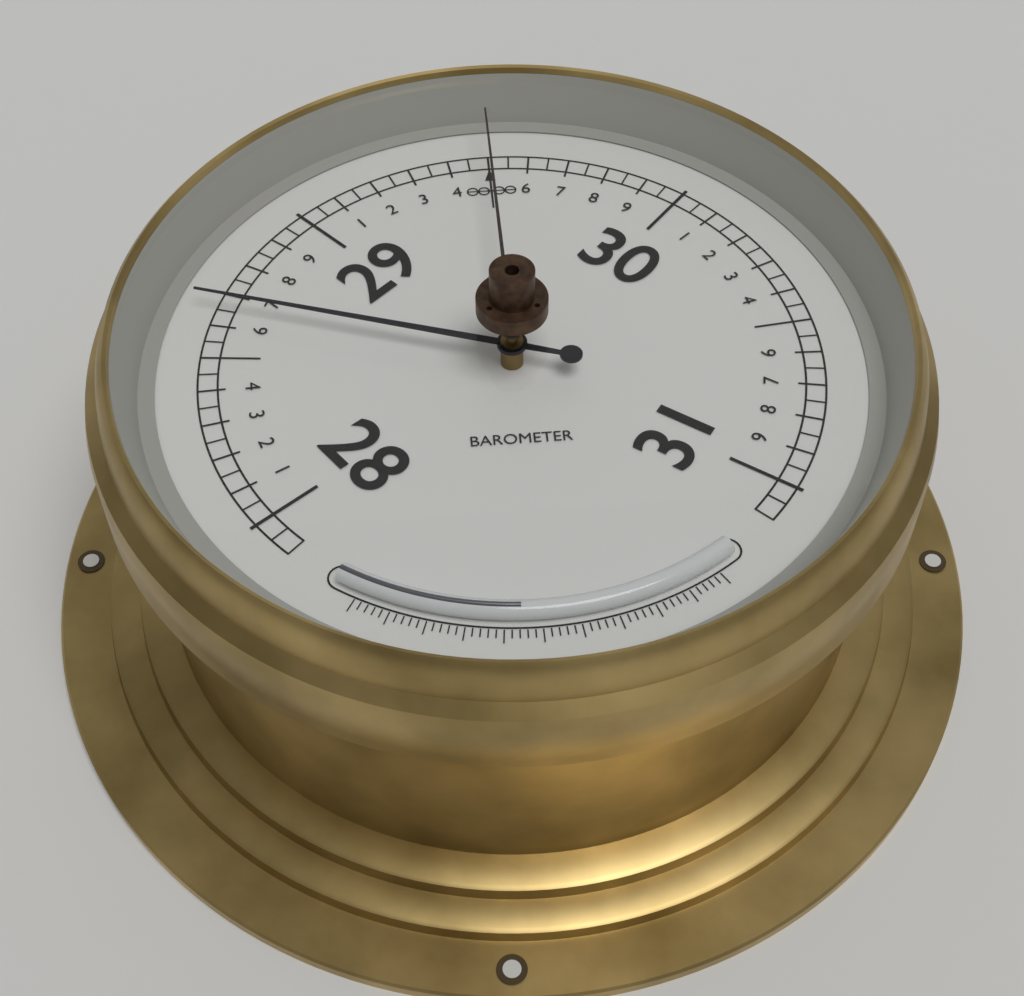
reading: 28.65 (no unit)
